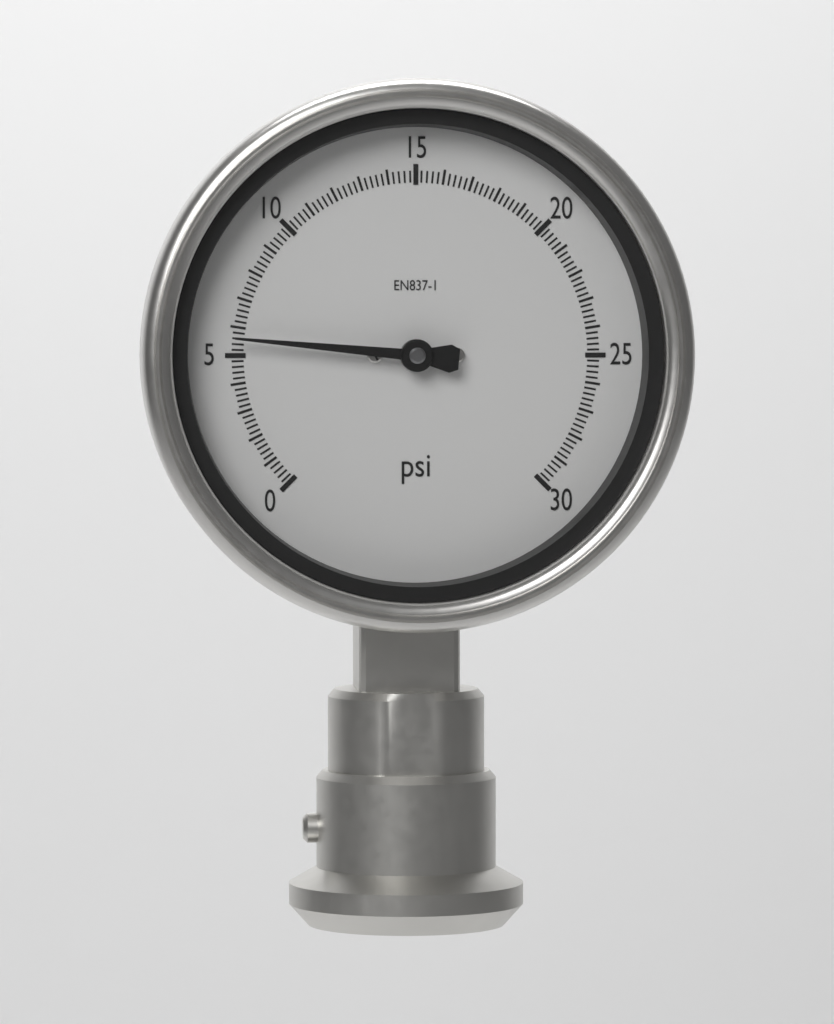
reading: 5.6 psi
